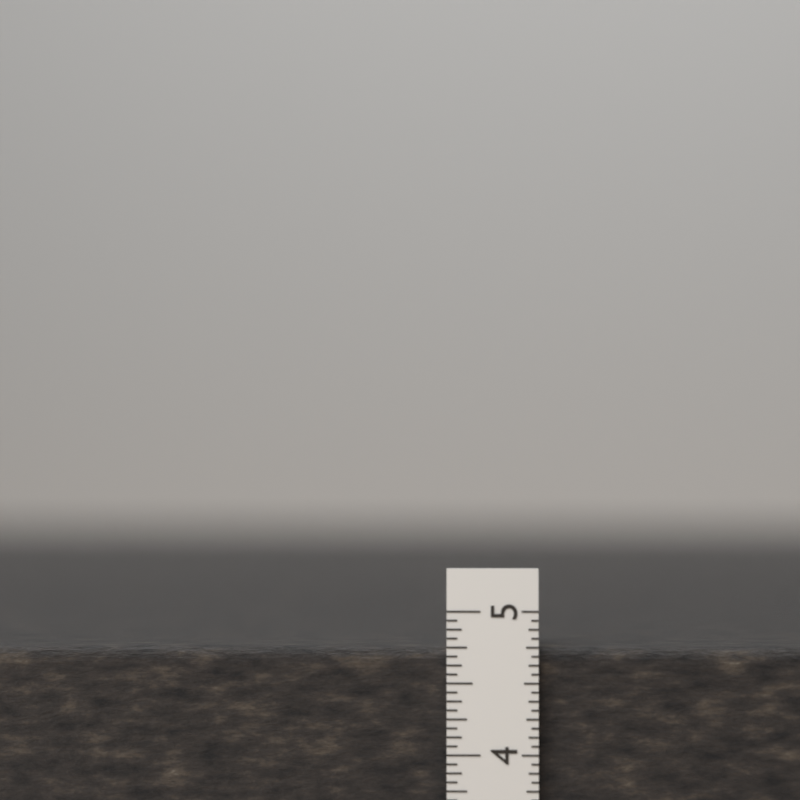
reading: 4.7500 in
